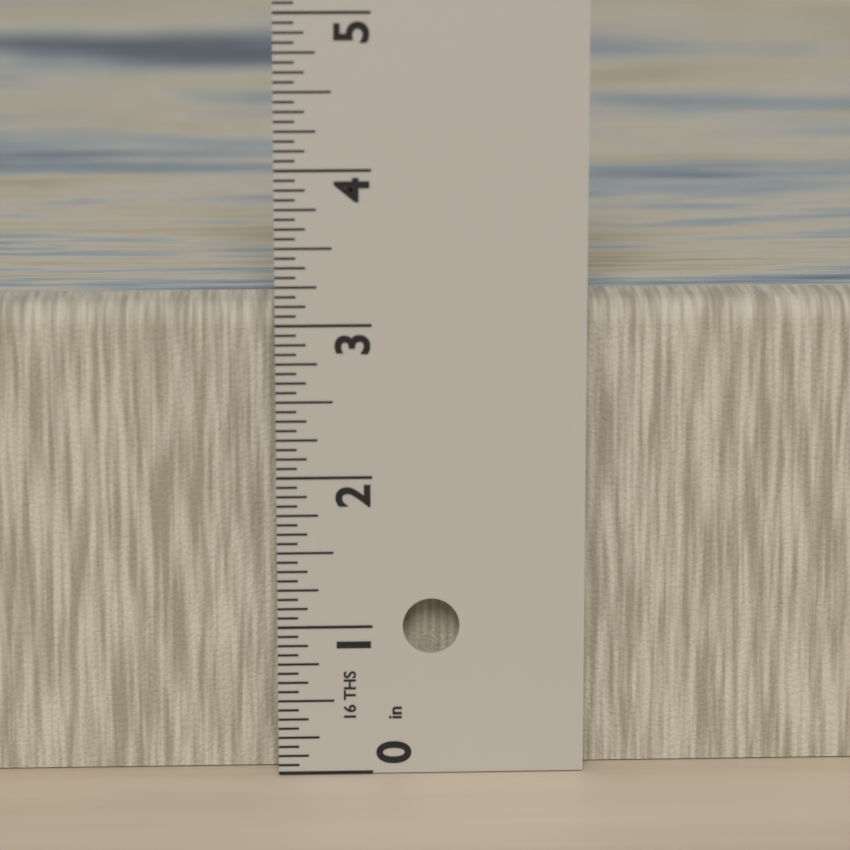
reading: 3.1250 in
